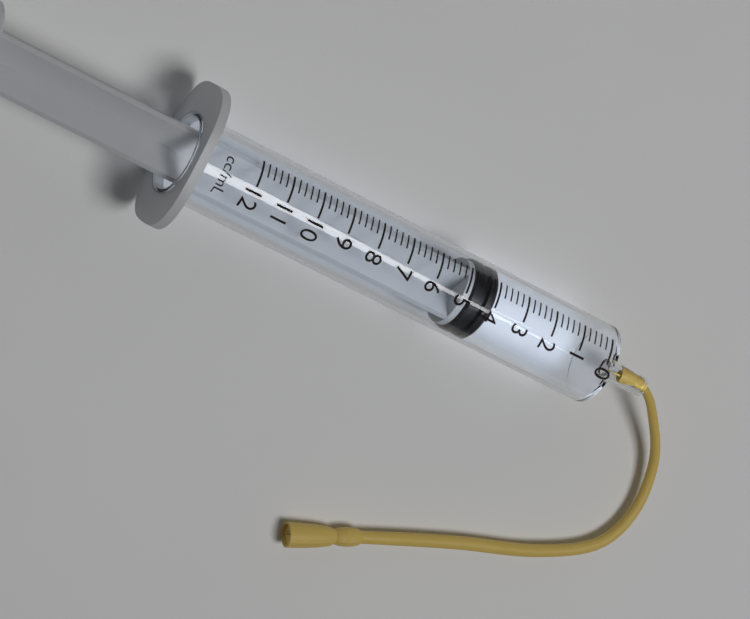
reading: 4.0 ml
